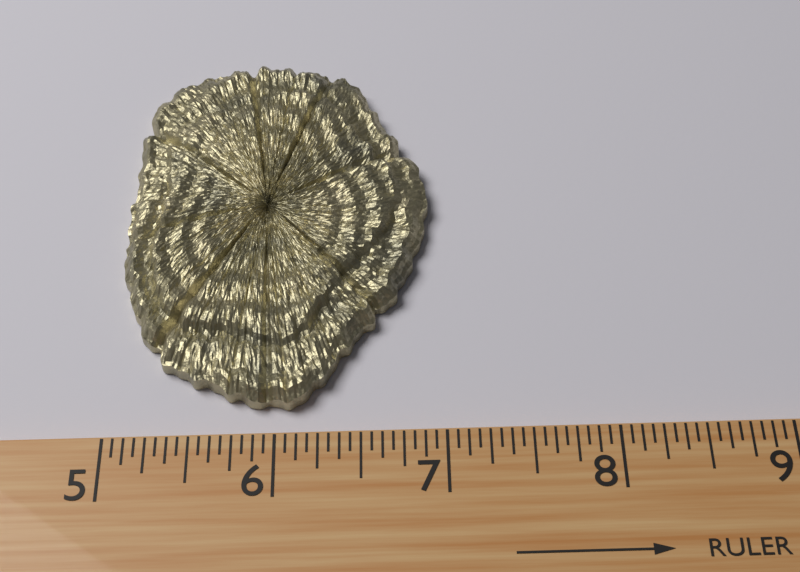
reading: 6.9375 (no unit)
